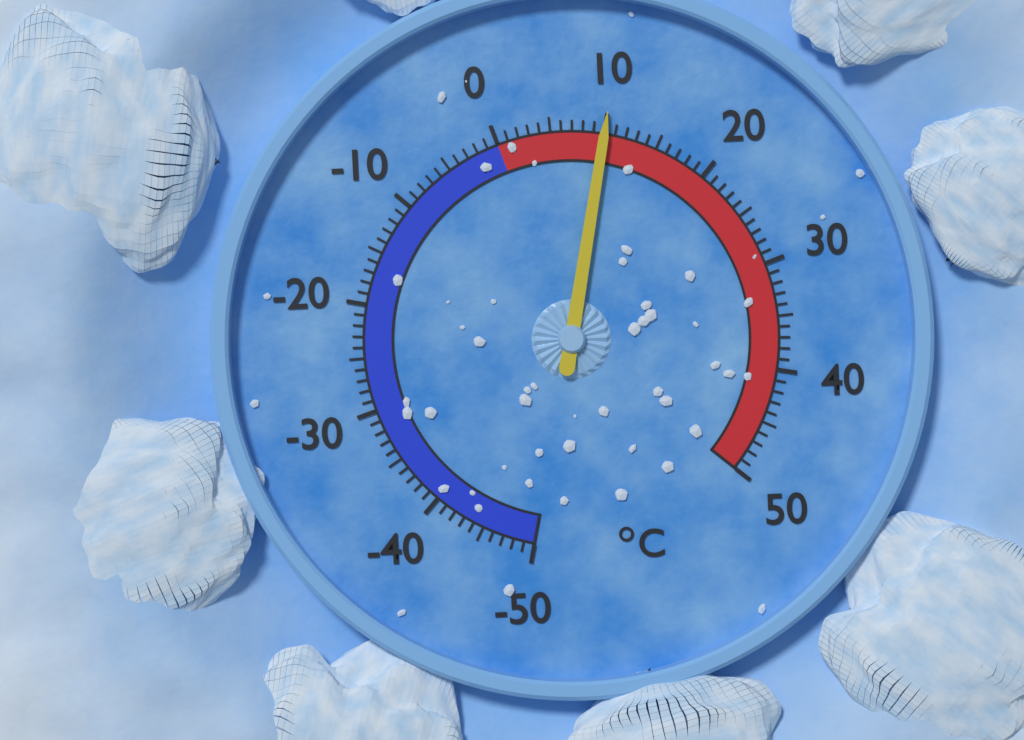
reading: 10 °C
